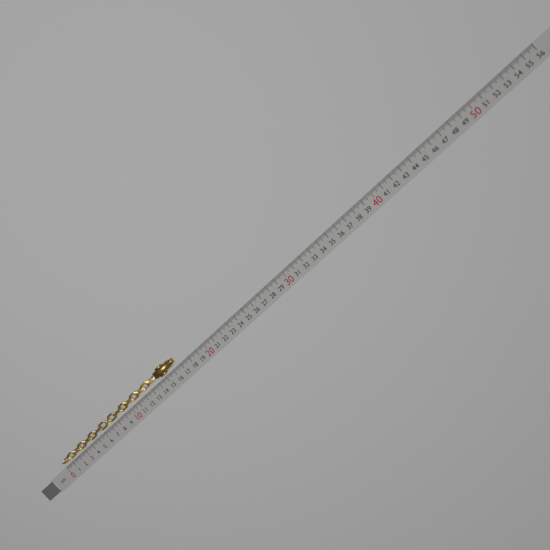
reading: 16.7 cm
